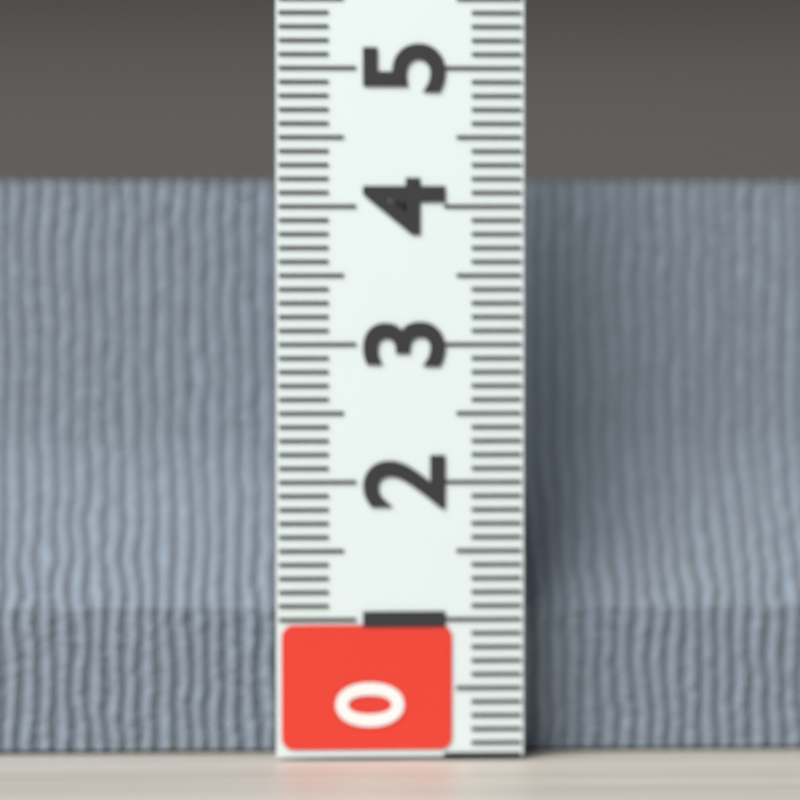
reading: 4.2 (no unit)
